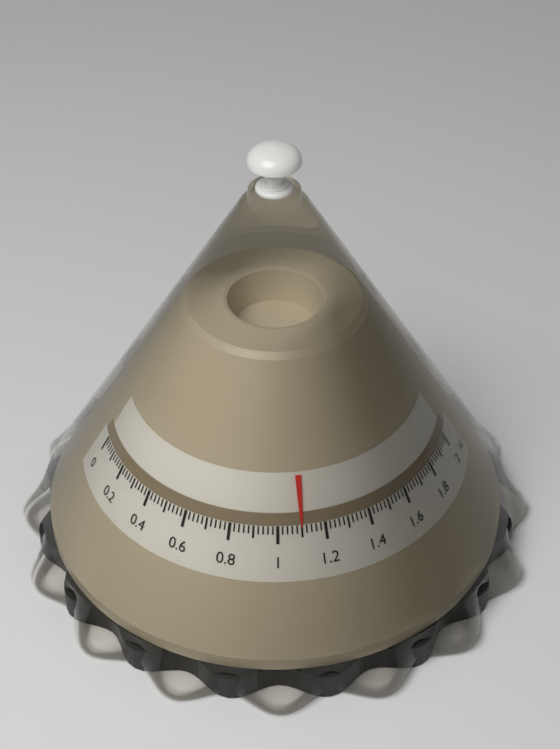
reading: 1.10 kg
